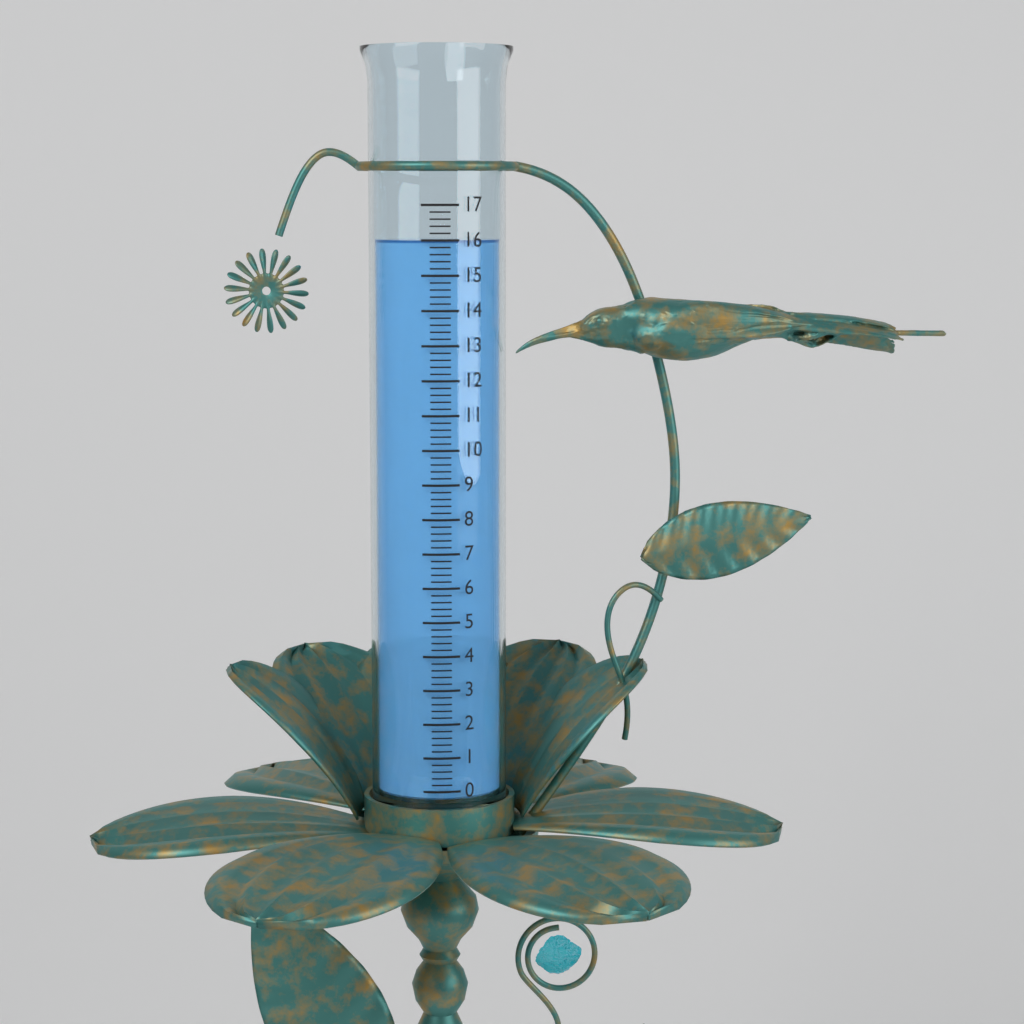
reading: 16.0 (no unit)
